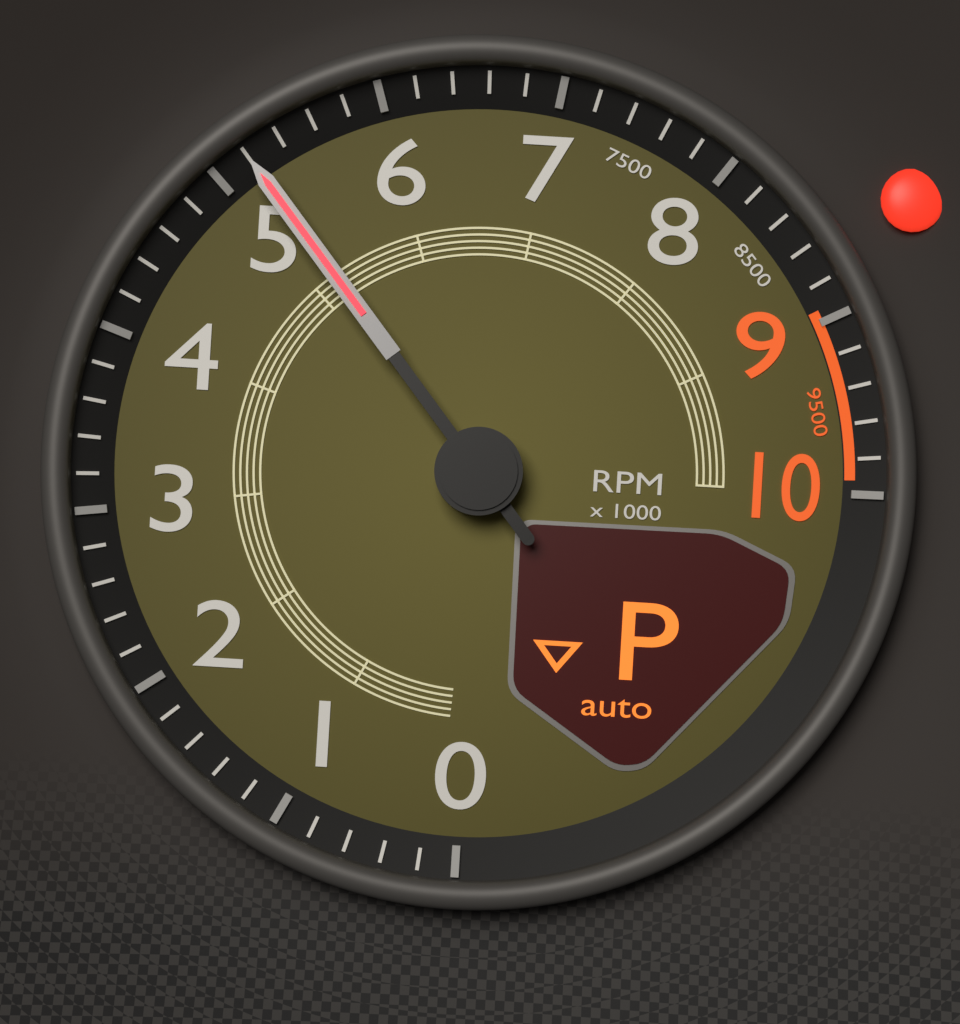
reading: 5200 RPM
